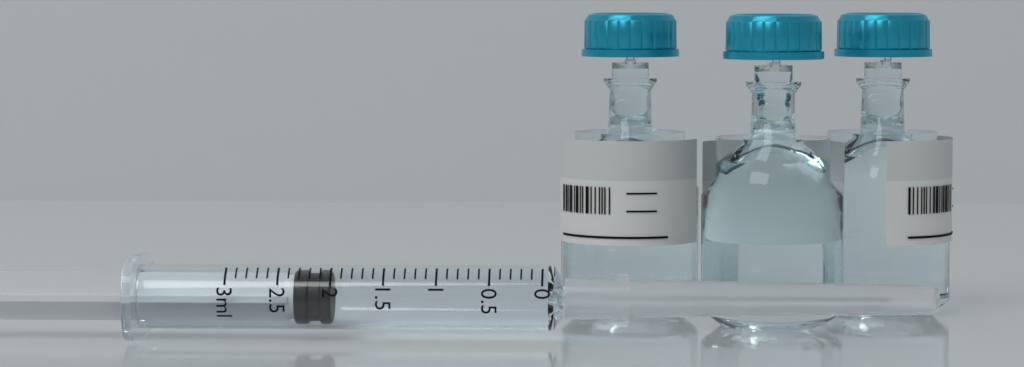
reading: 2.0 ml
